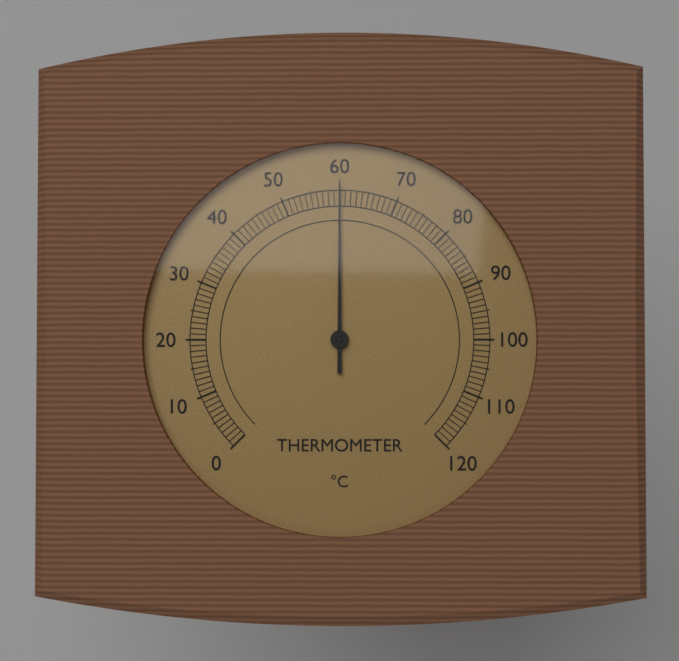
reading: 60 °C
